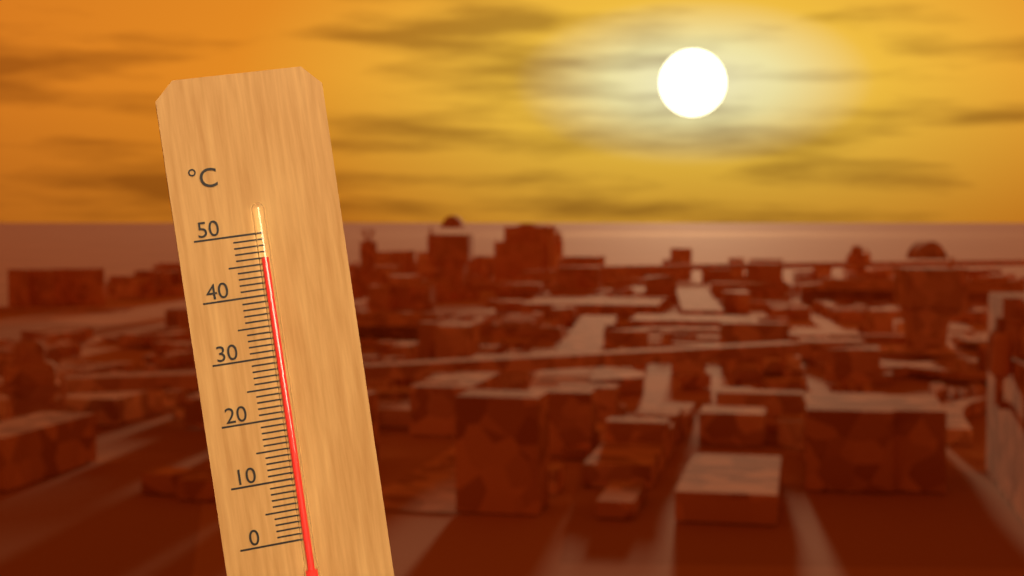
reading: 46 °C
